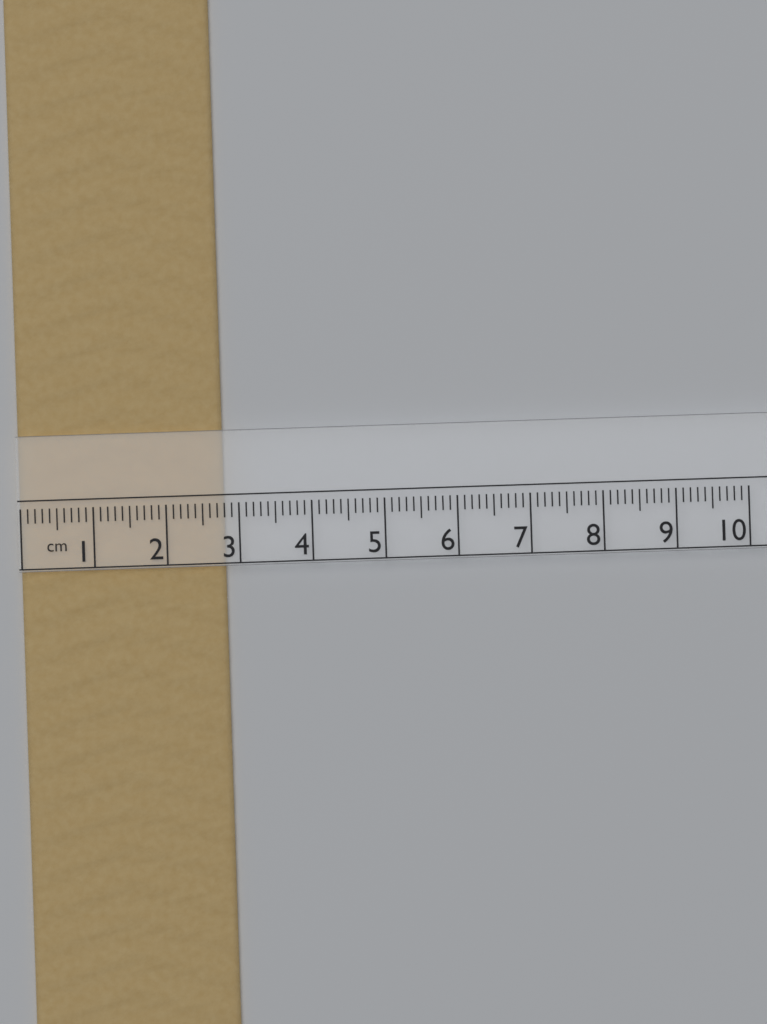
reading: 2.8 cm
